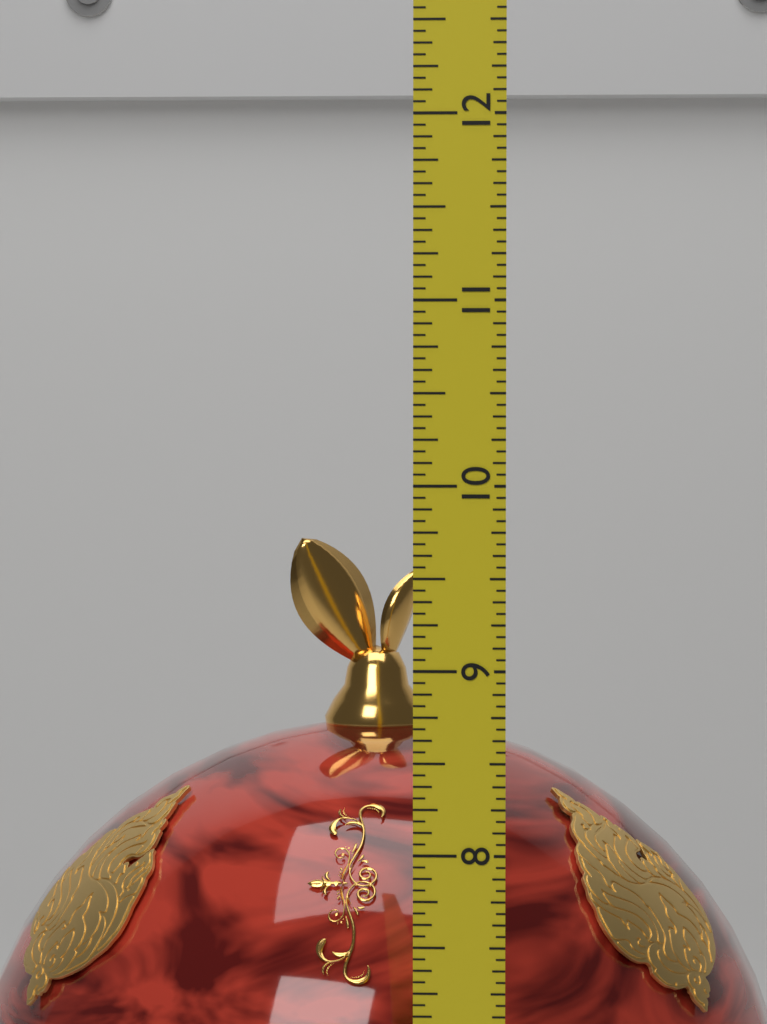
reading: 9.5625 (no unit)
